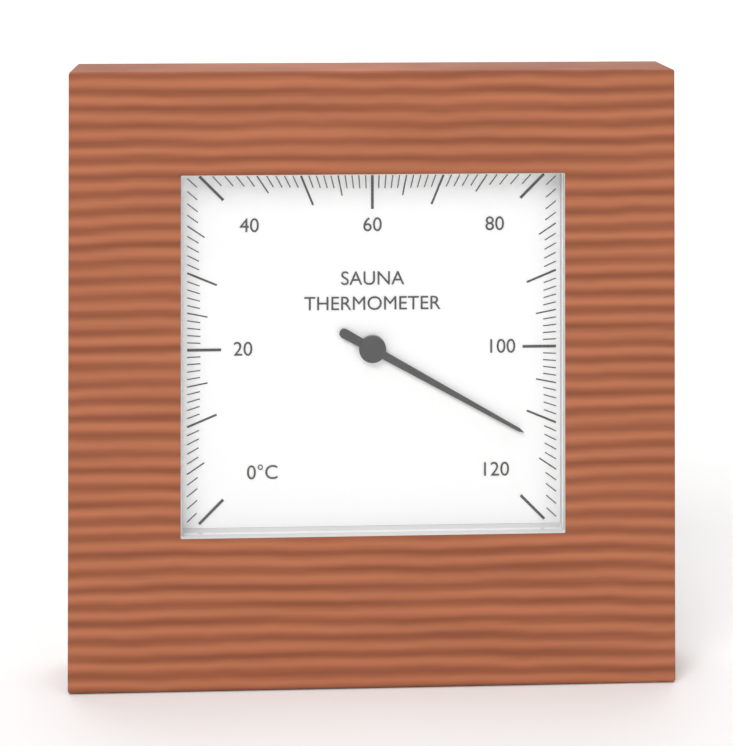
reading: 113 °C
